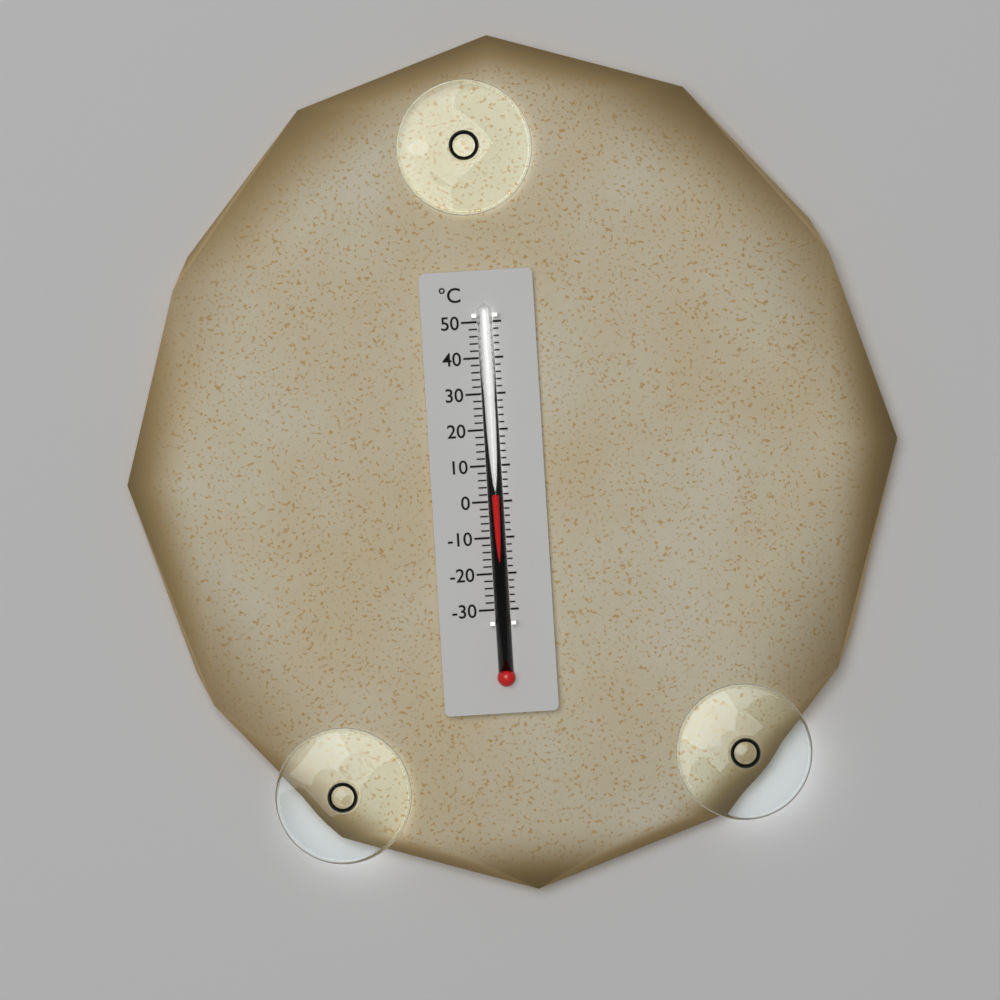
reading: 2 °C
